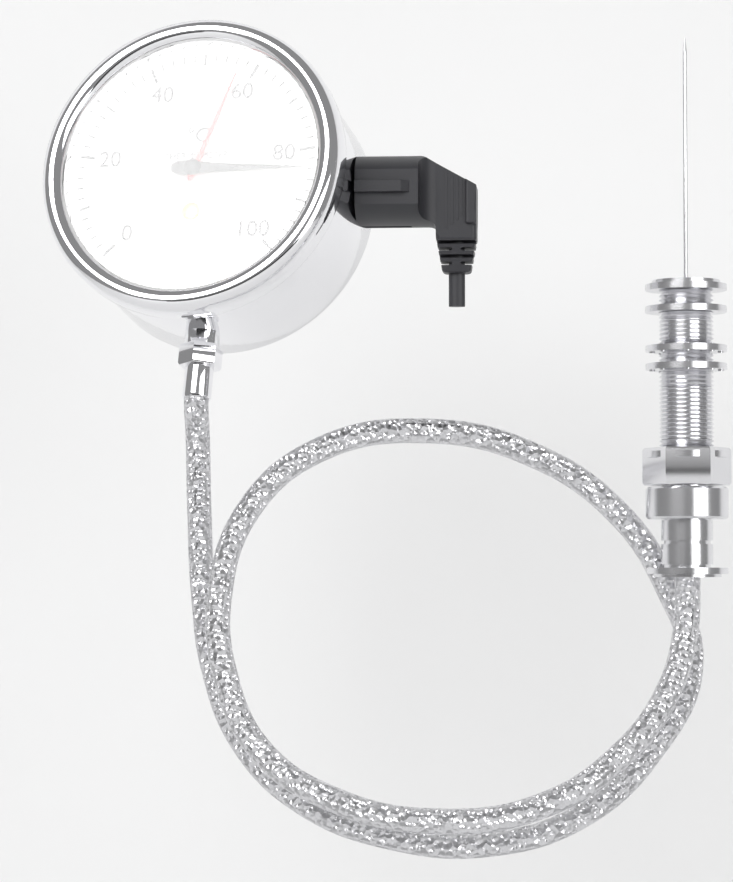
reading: 84 °C
